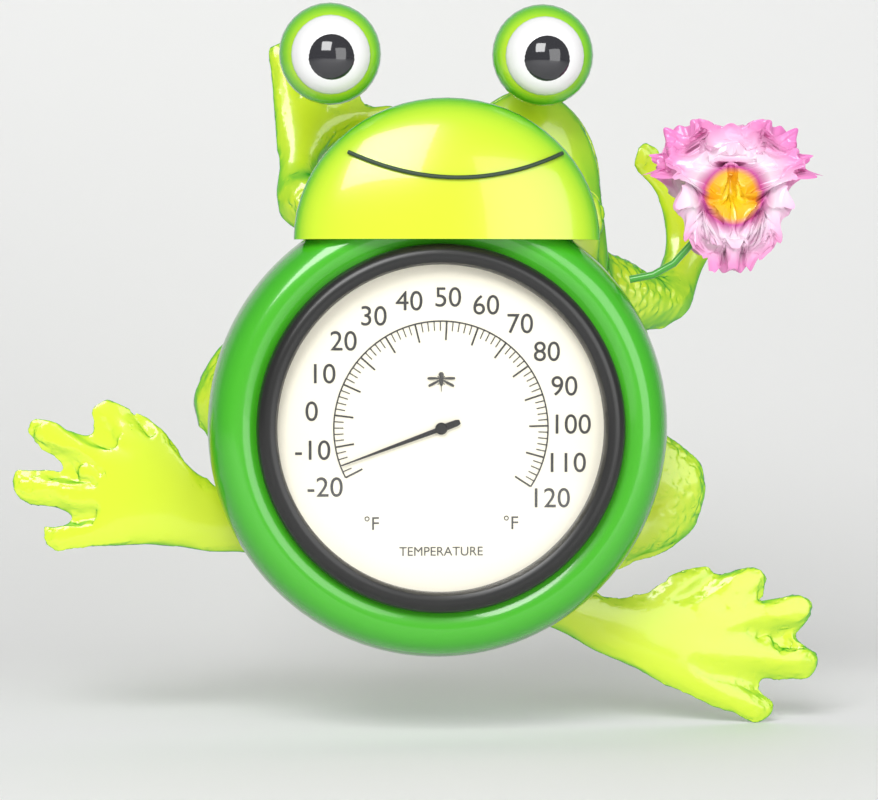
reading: -16 °F
